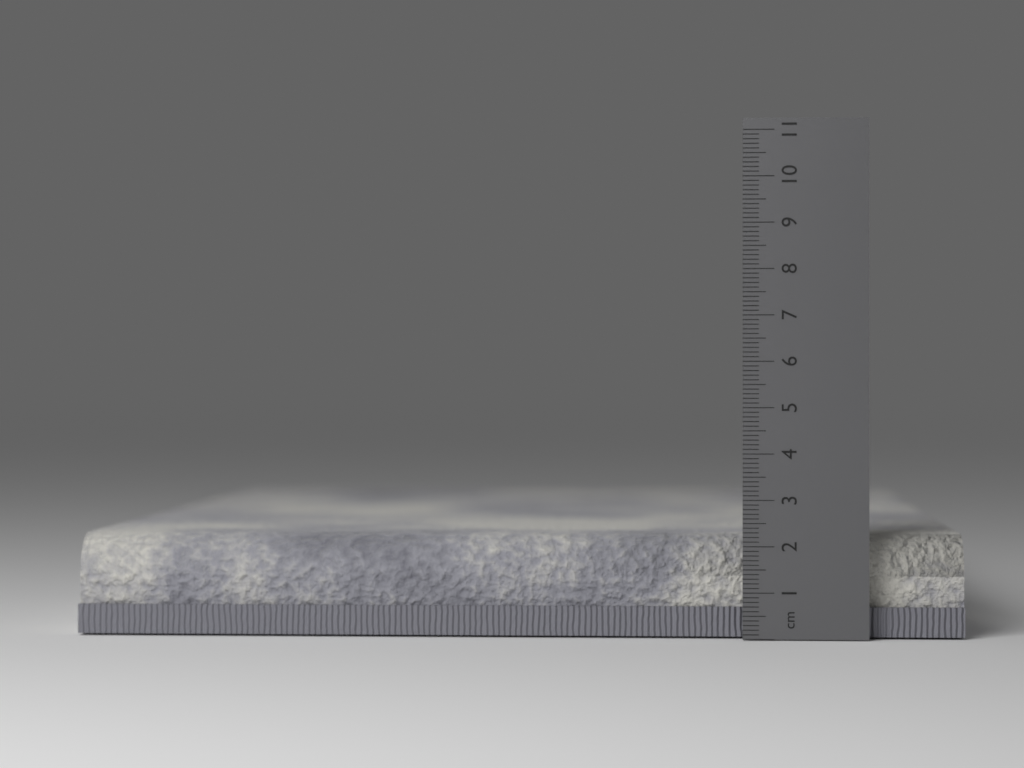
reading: 2.2 cm
